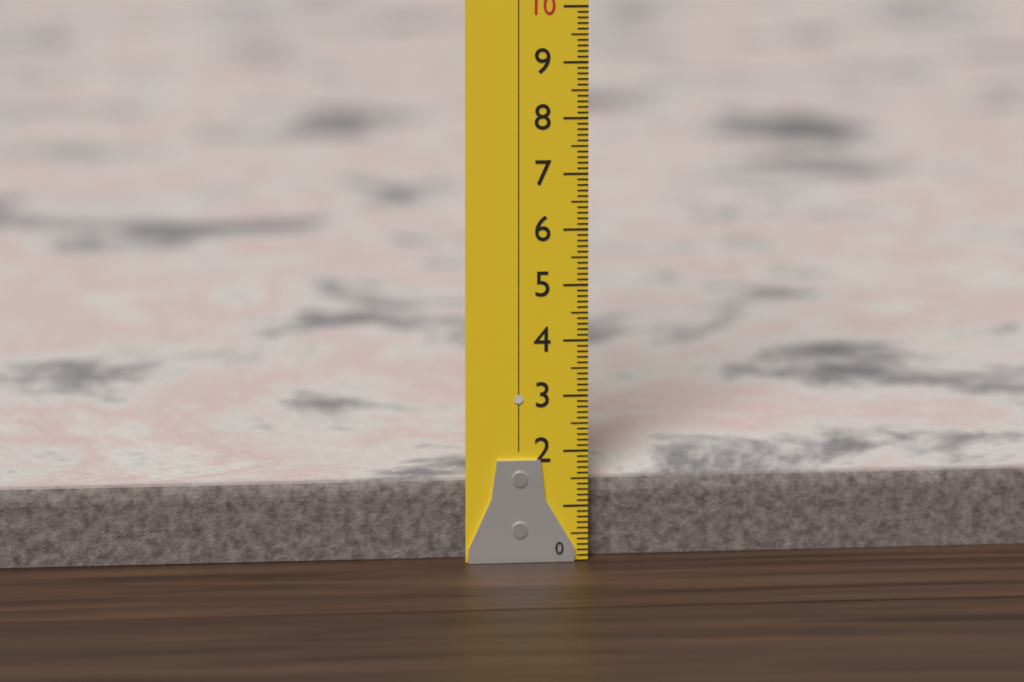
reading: 1.4 (no unit)
